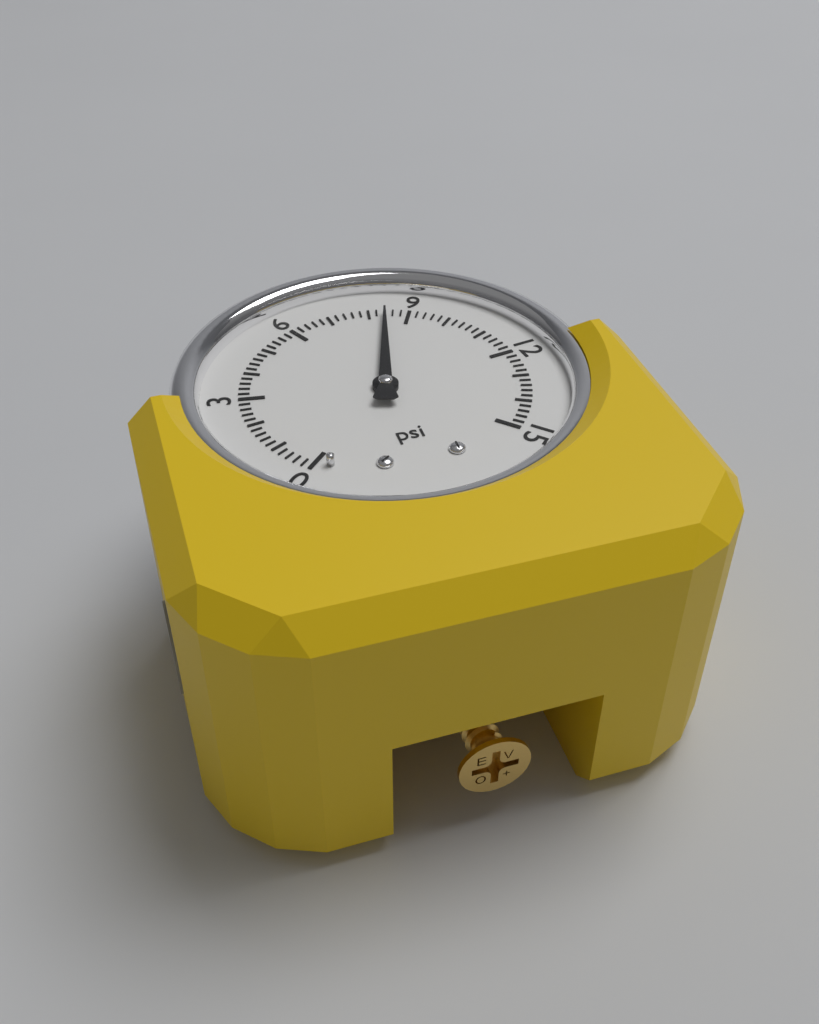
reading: 8.4 psi
